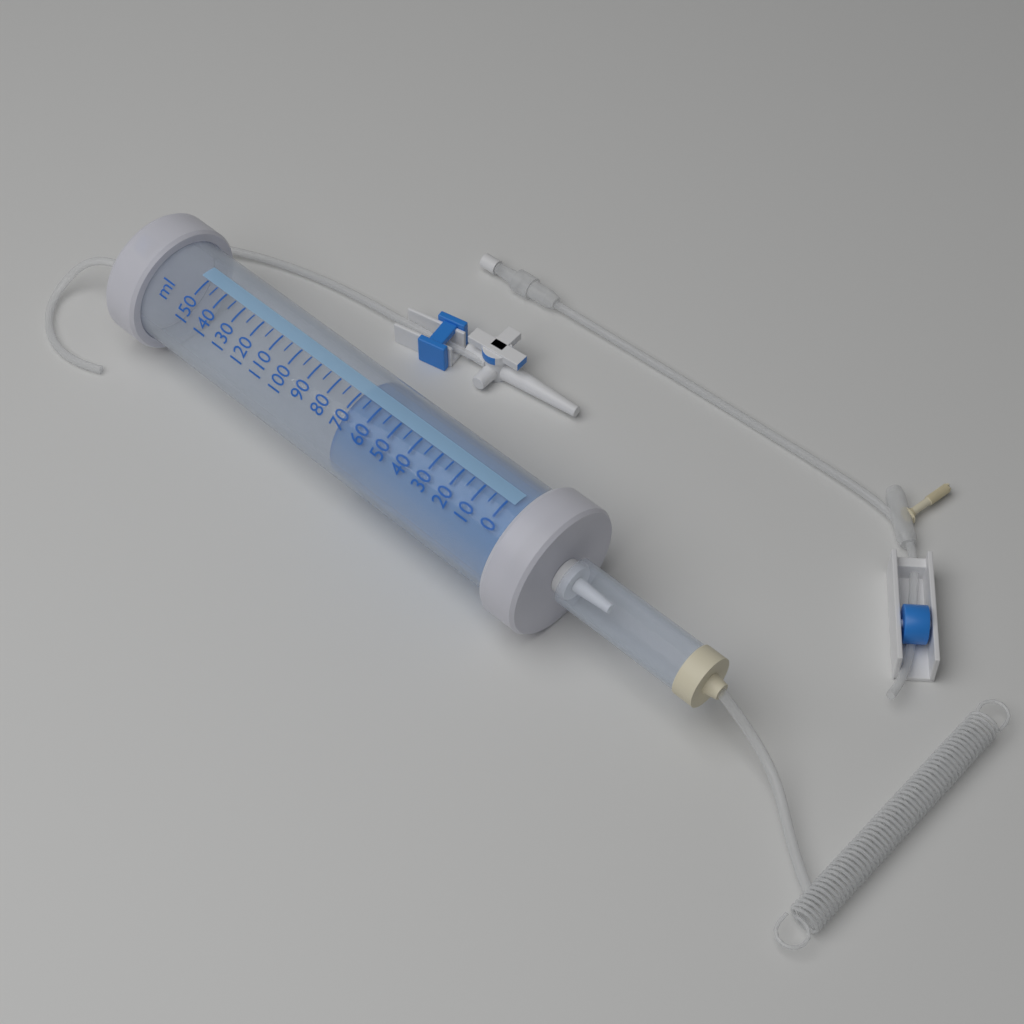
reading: 70 ml
